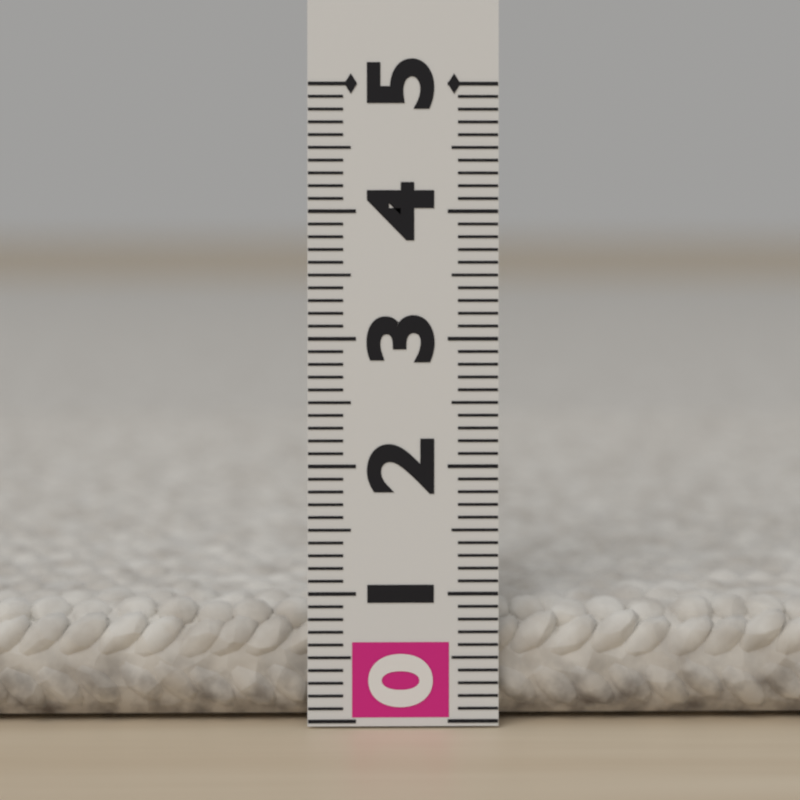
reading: 0.9 (no unit)
